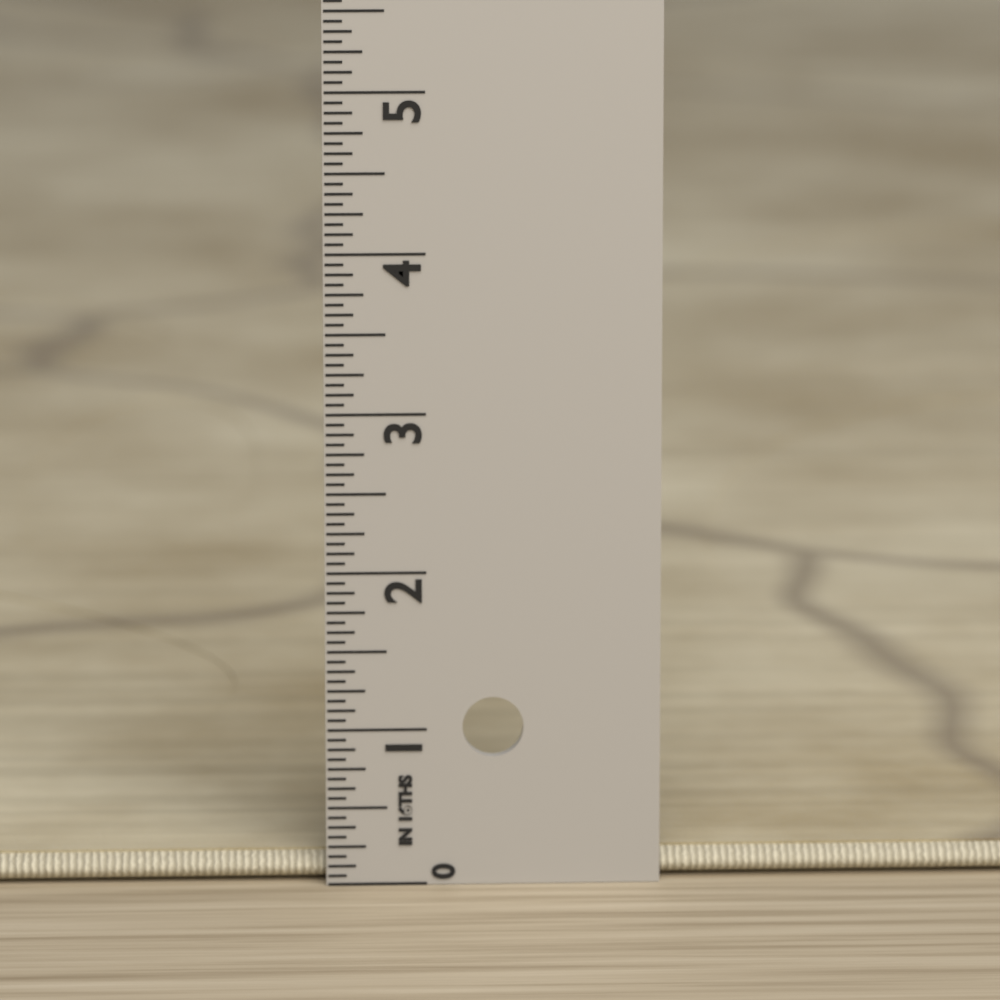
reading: 0.1875 in
